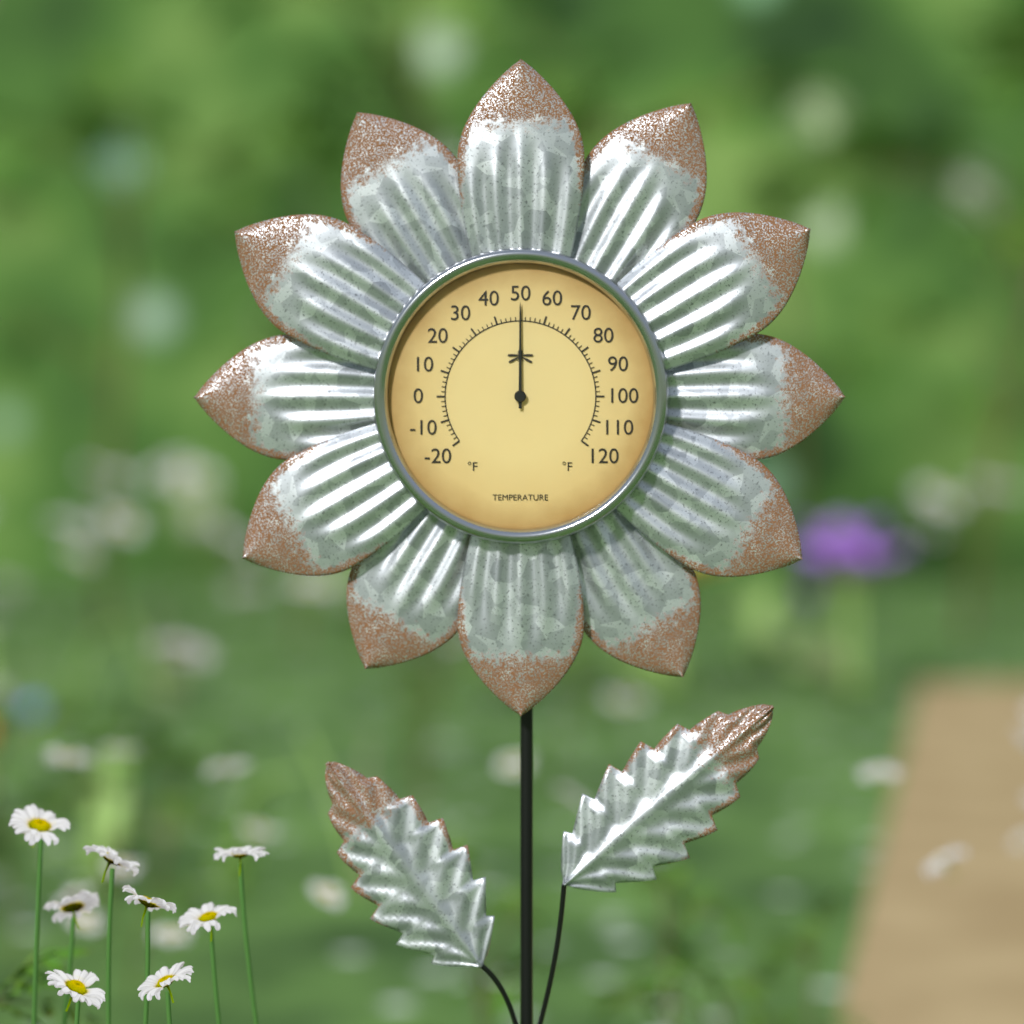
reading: 50 °F
